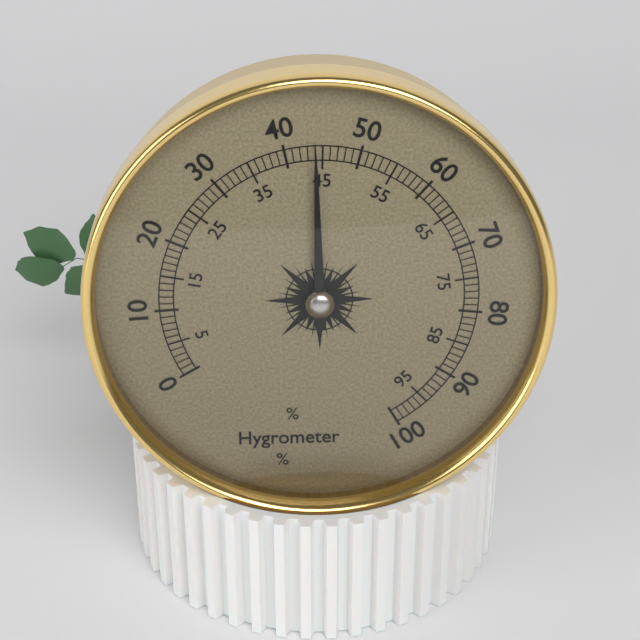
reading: 44 %
